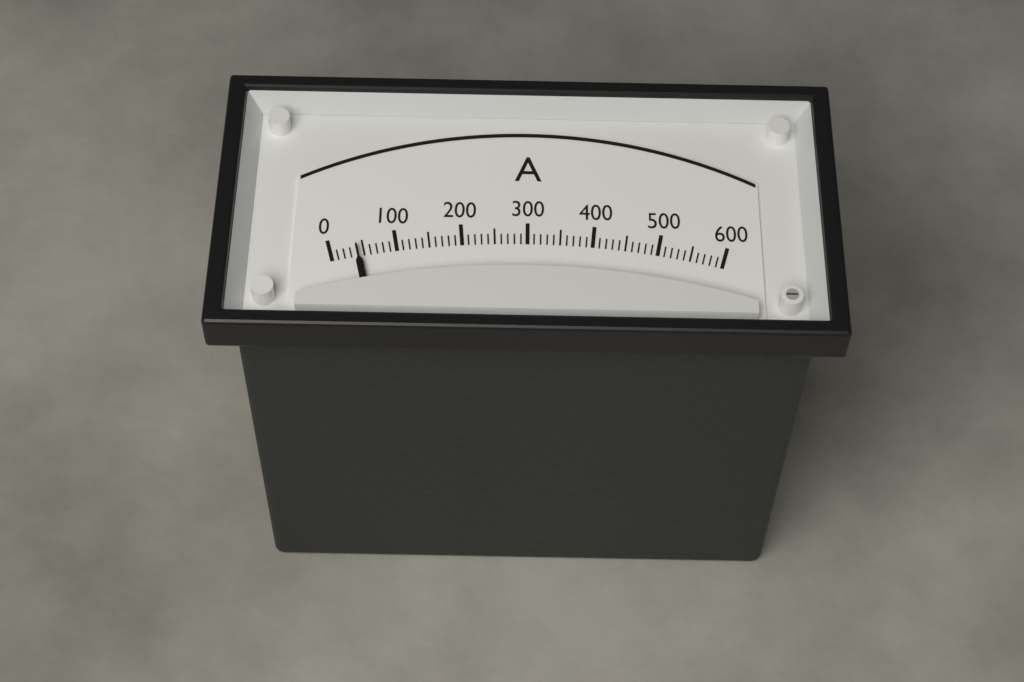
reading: 40 A
